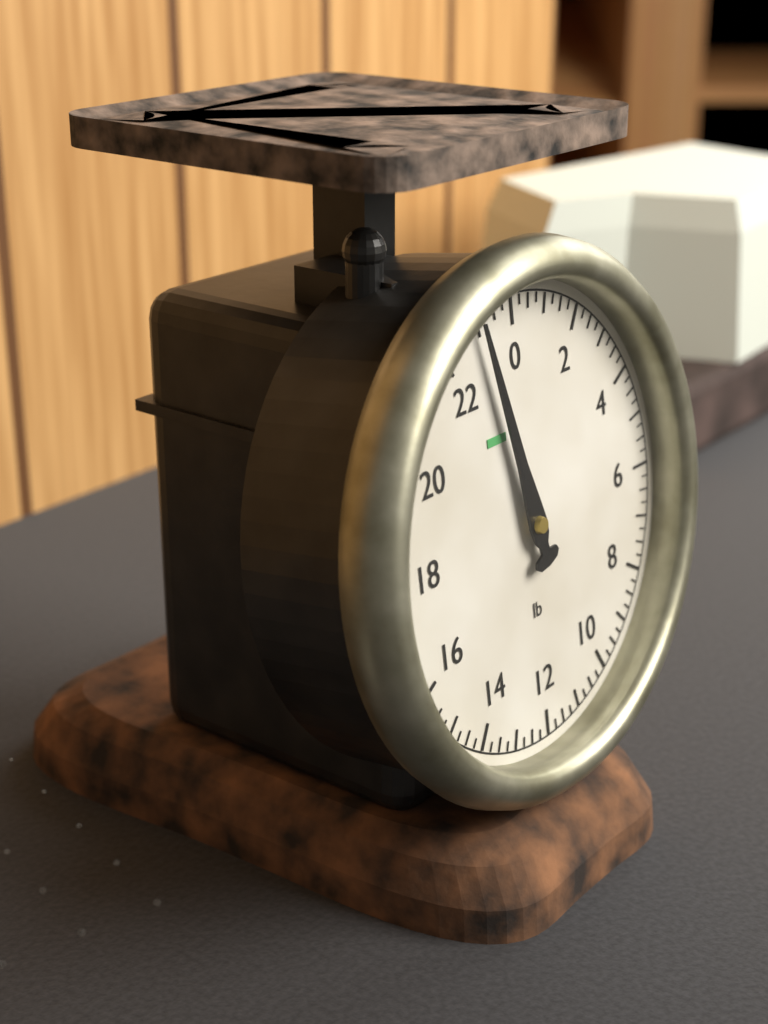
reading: 23.00 lb
